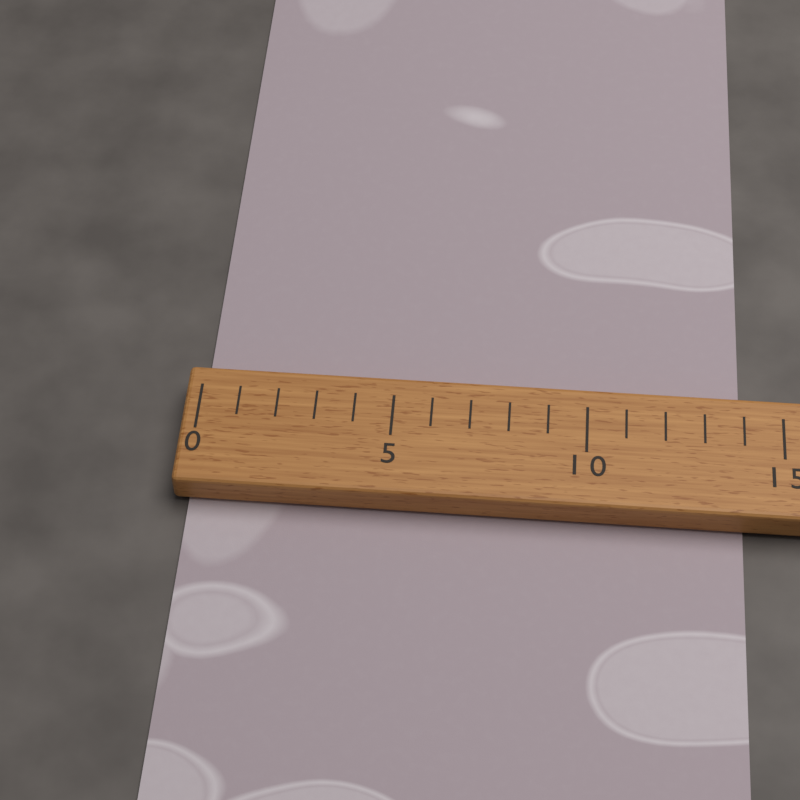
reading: 14 (no unit)
